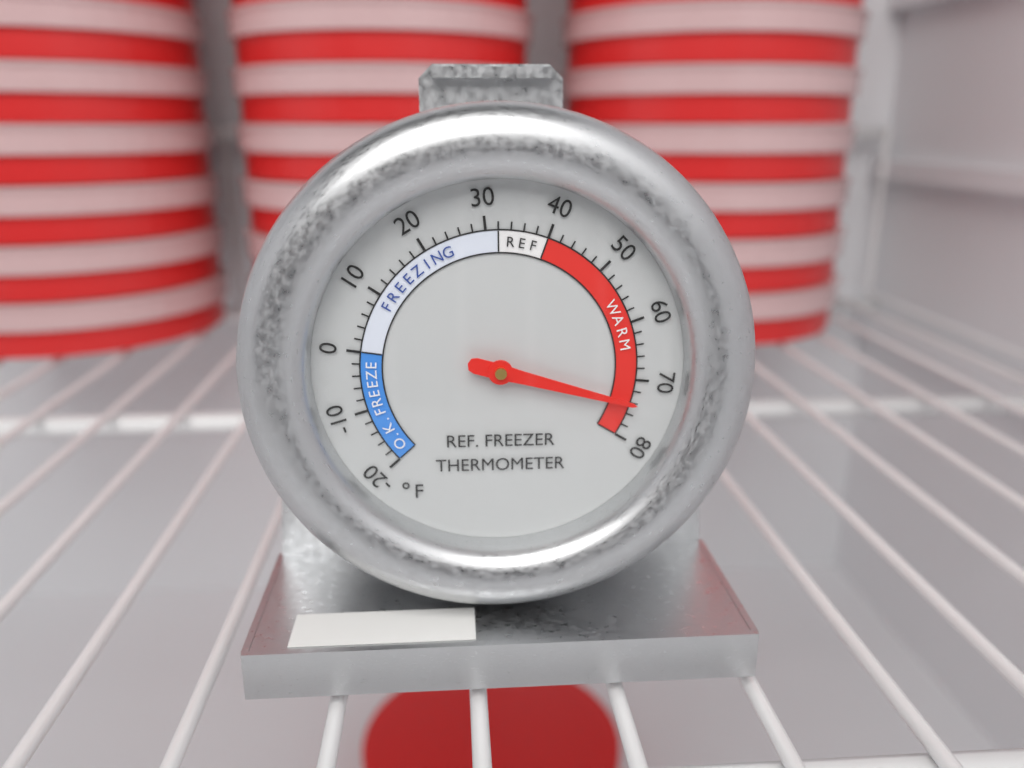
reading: 74 °F
